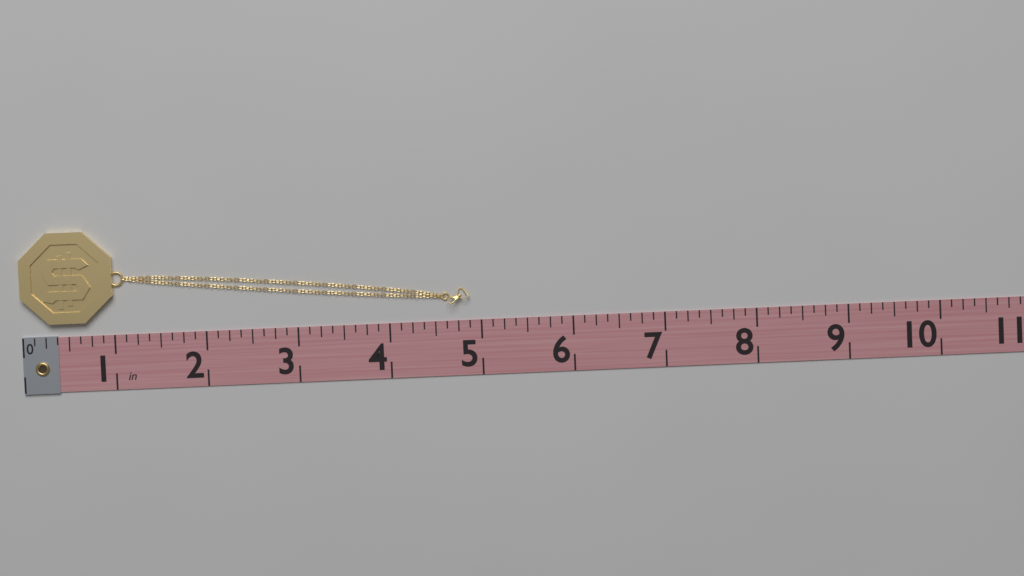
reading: 4.875 in
